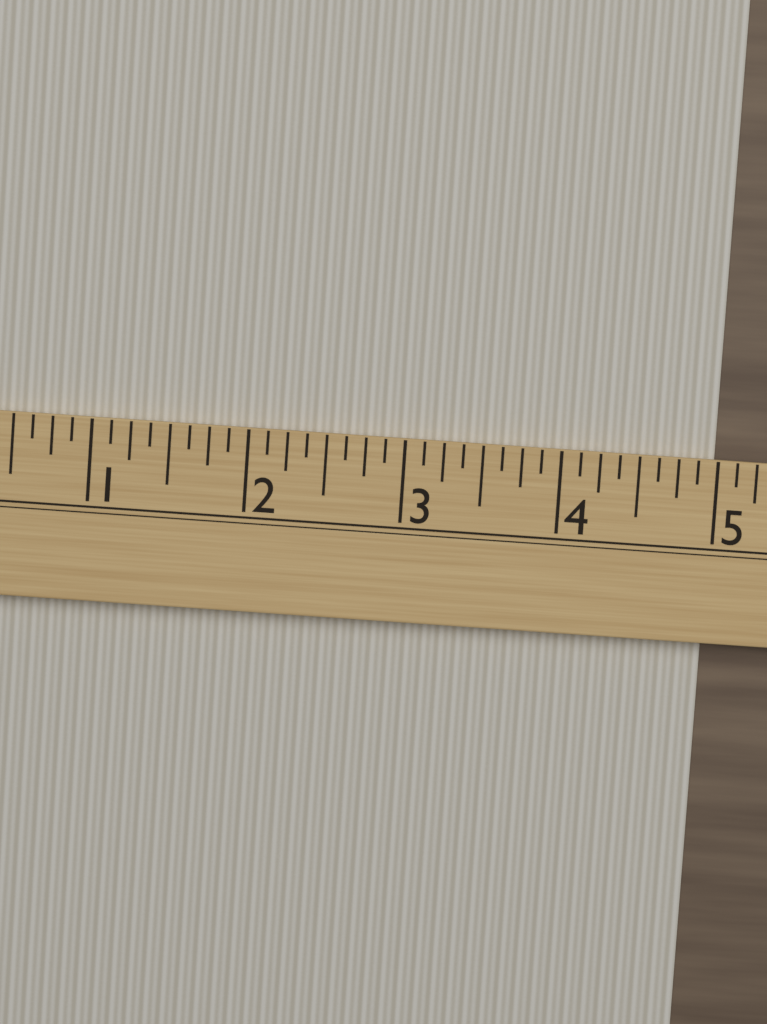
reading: 5.000 (no unit)
